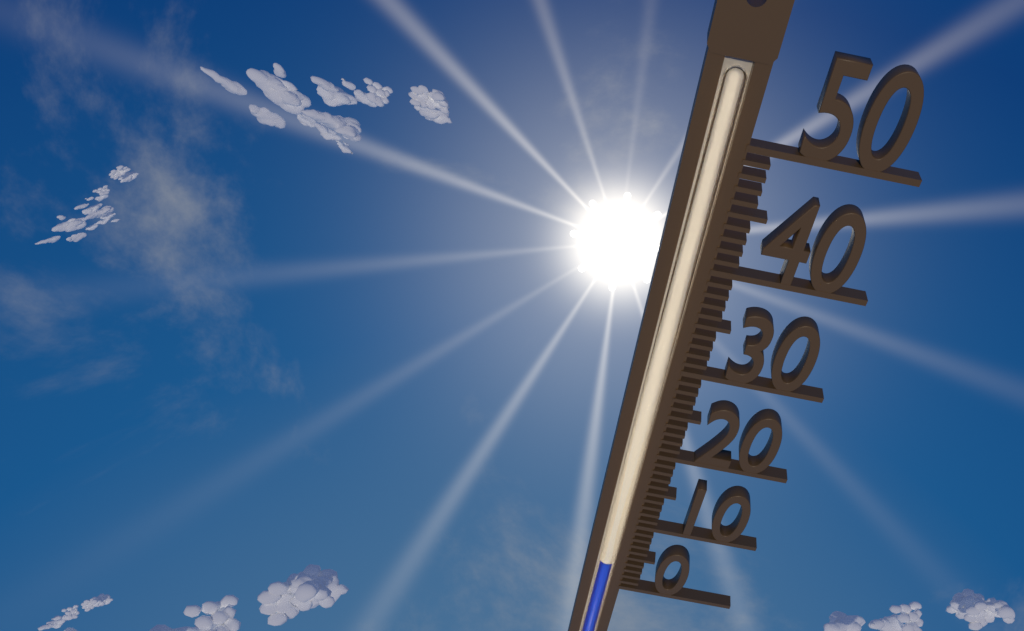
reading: 4 (no unit)
